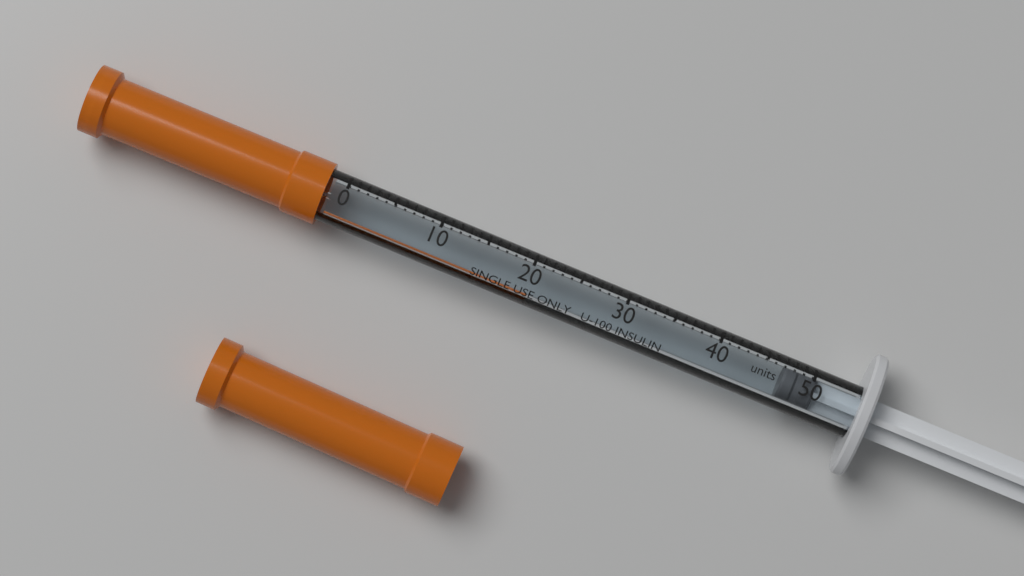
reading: 47 units
